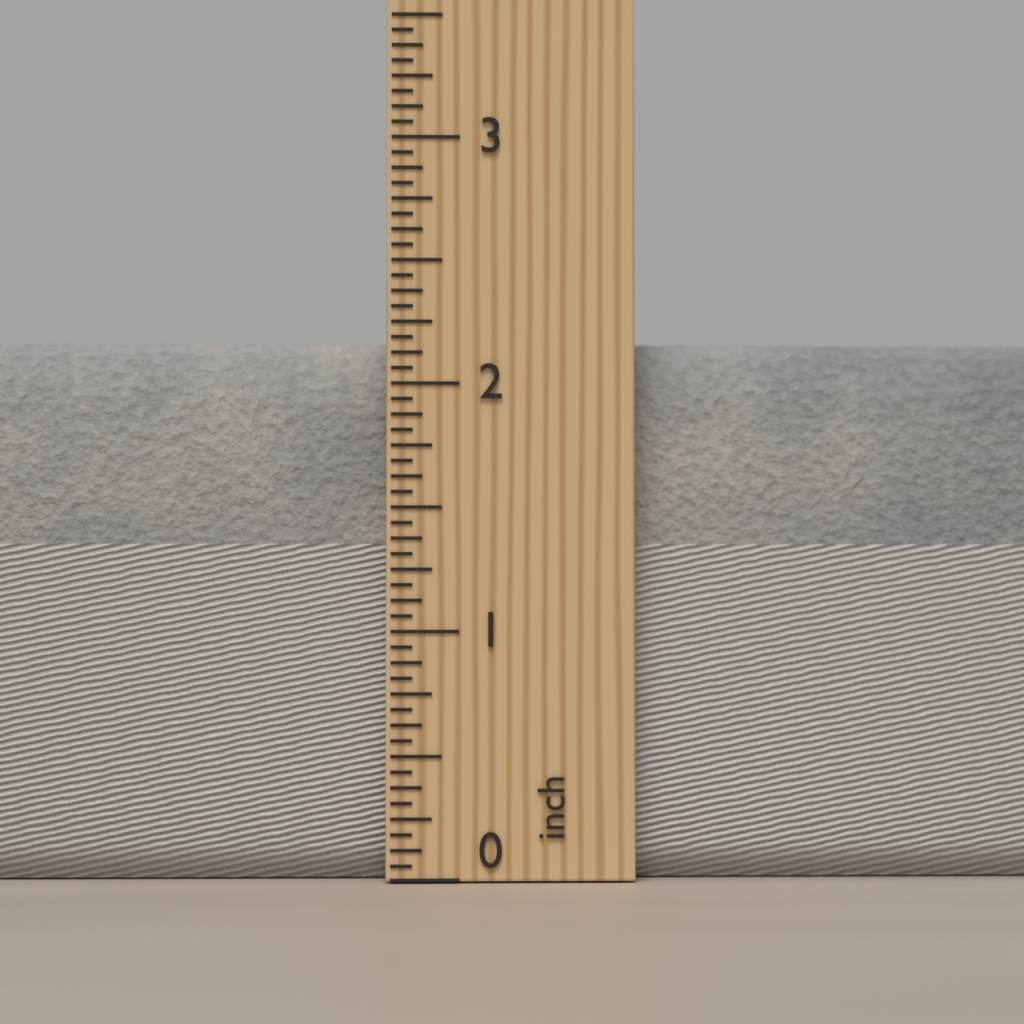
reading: 2.1875 inch
